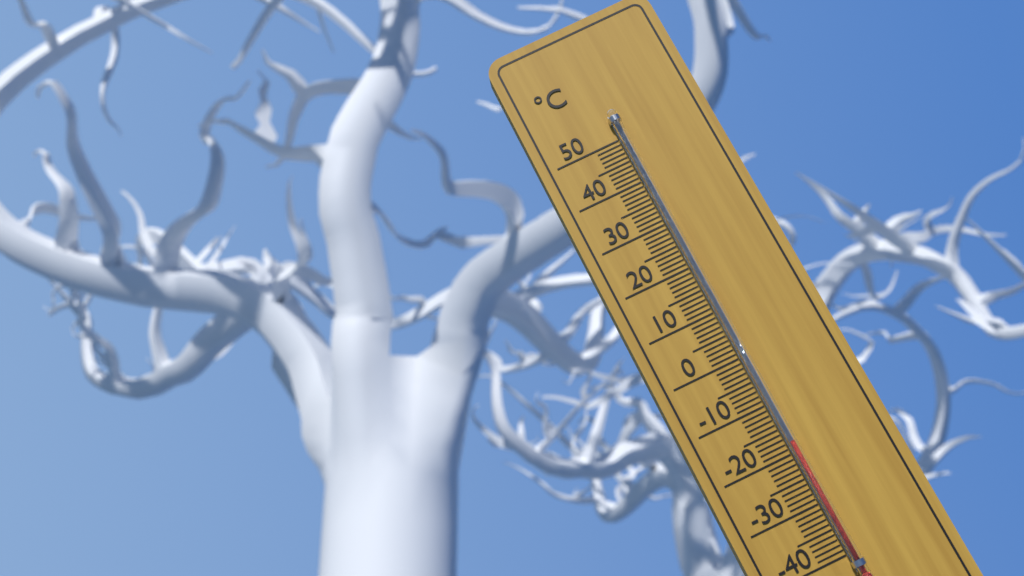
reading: -18 °C
